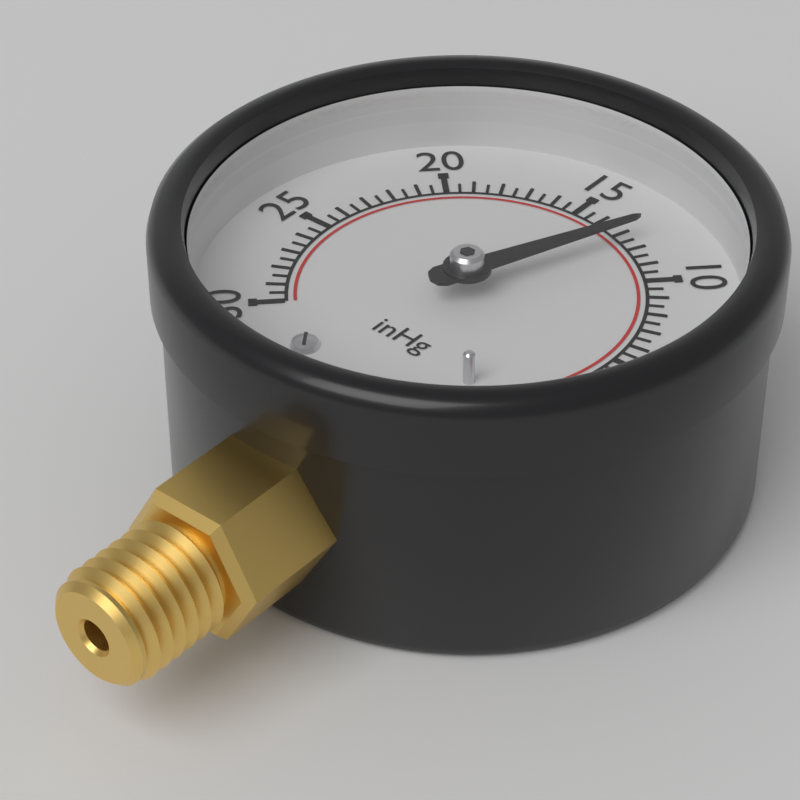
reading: 12.5 inHg
